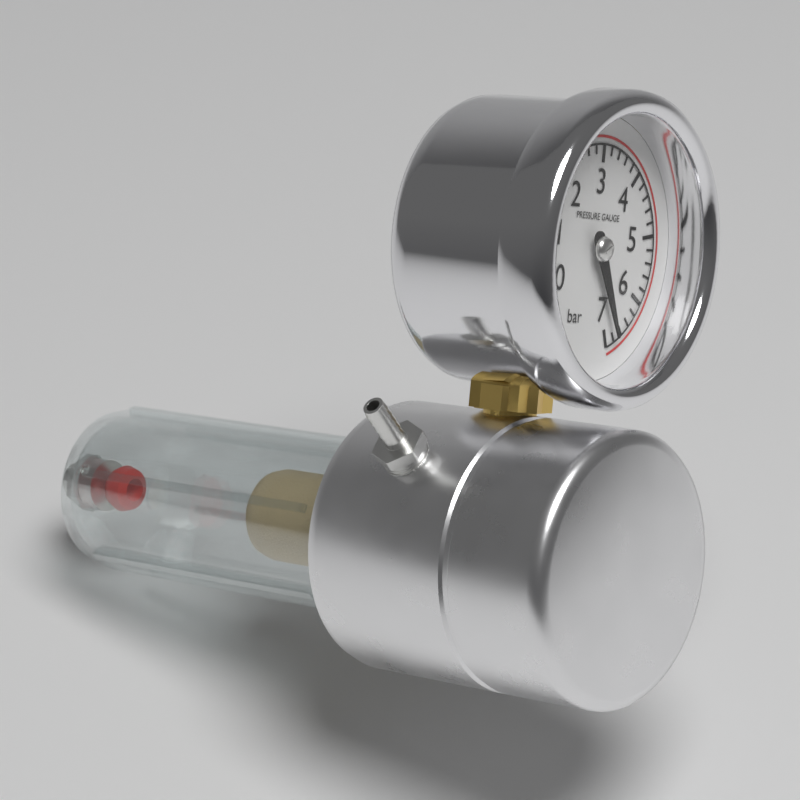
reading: 6.8 bar
